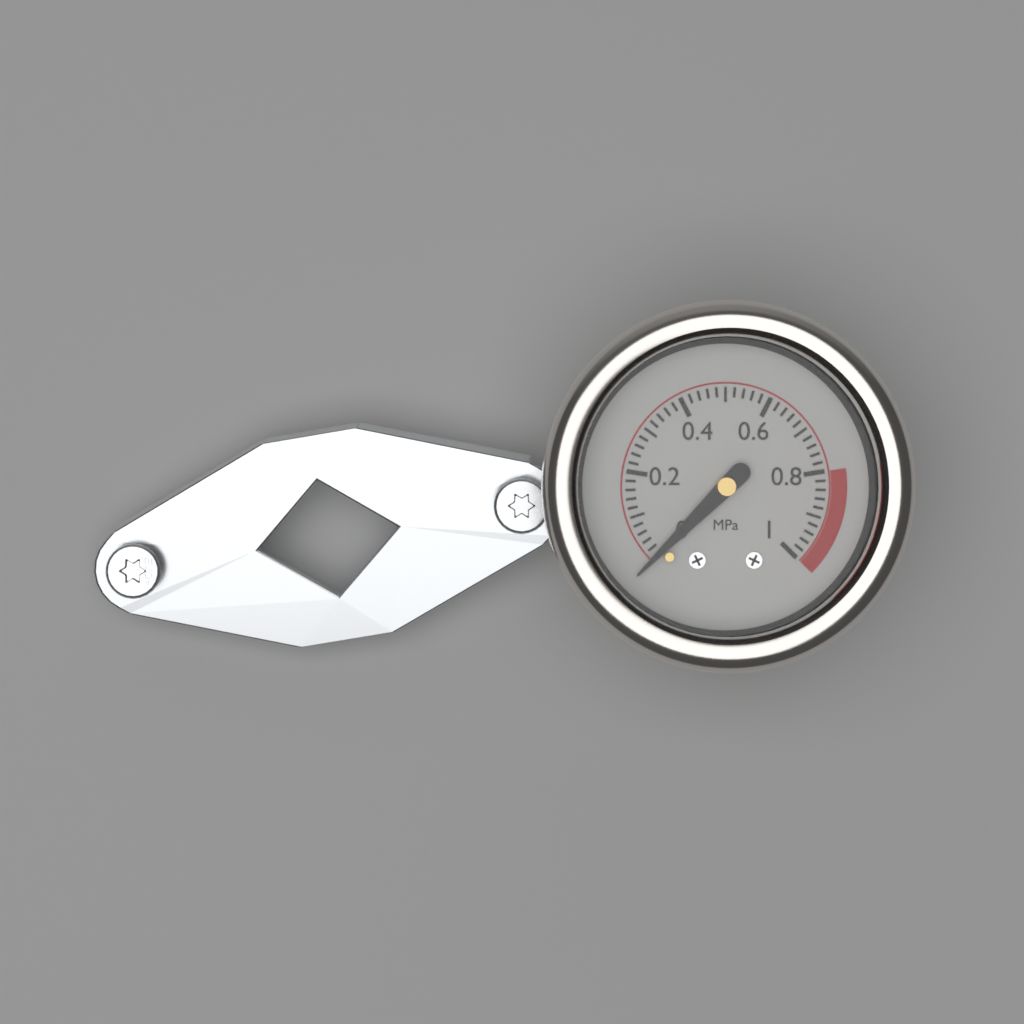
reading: 0.00 MPa
